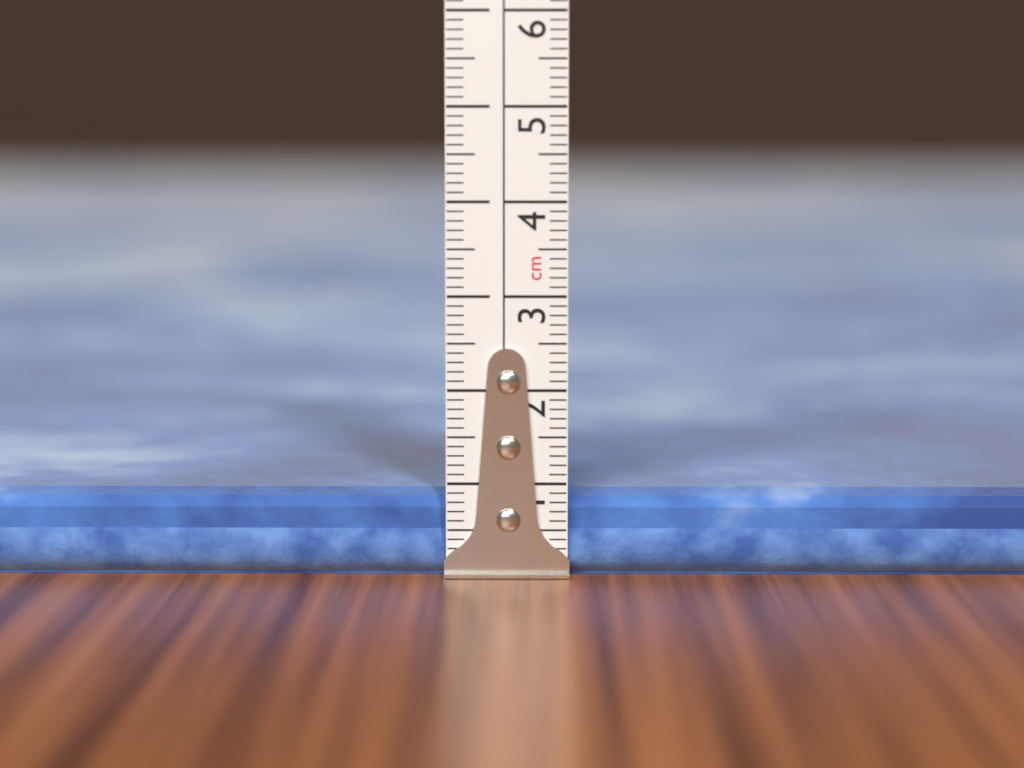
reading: 0.9 cm
